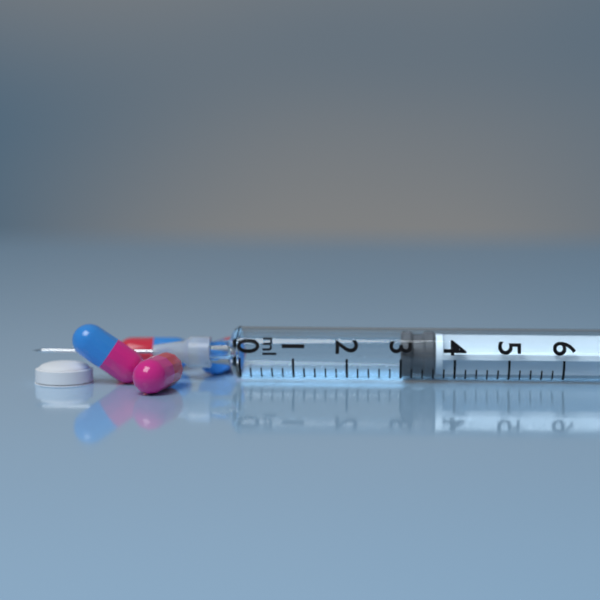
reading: 3.0 ml
